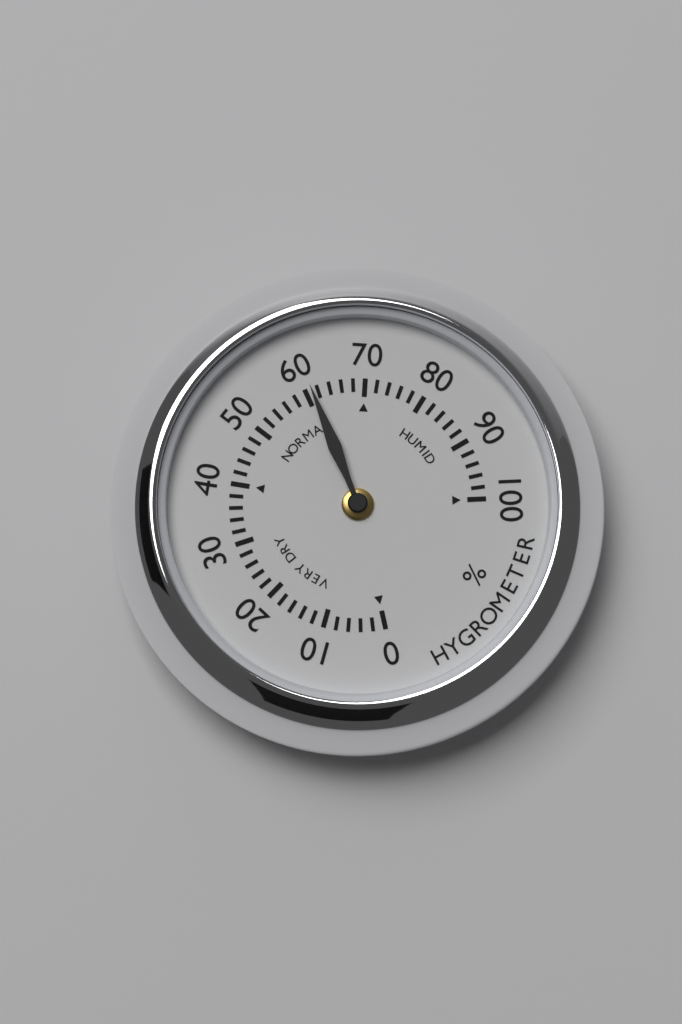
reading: 61 %
